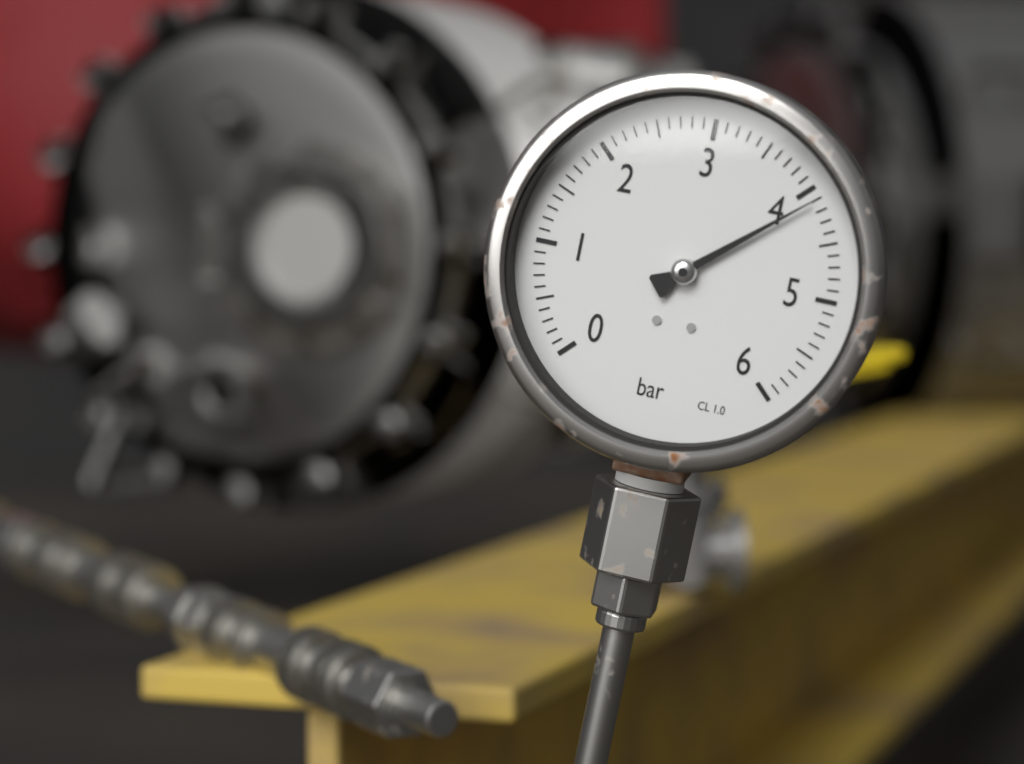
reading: 4.1 bar
